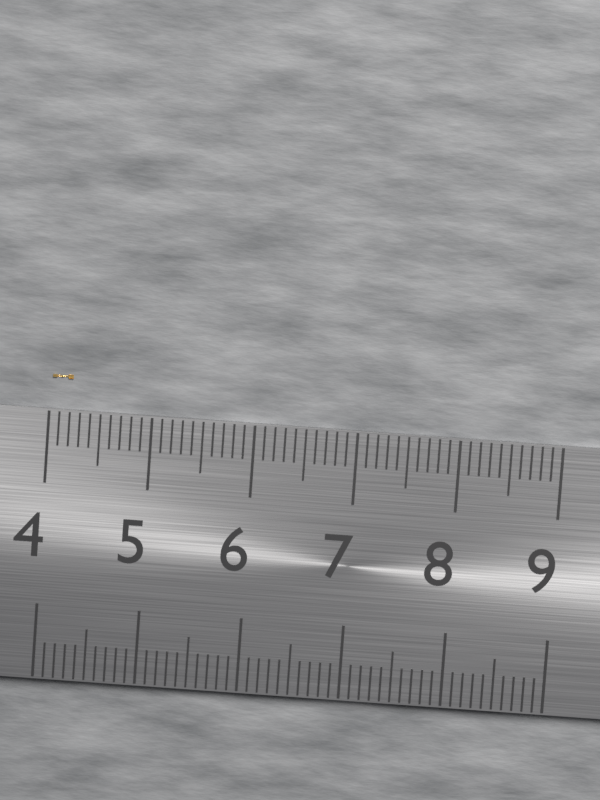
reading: 4.2 (no unit)
